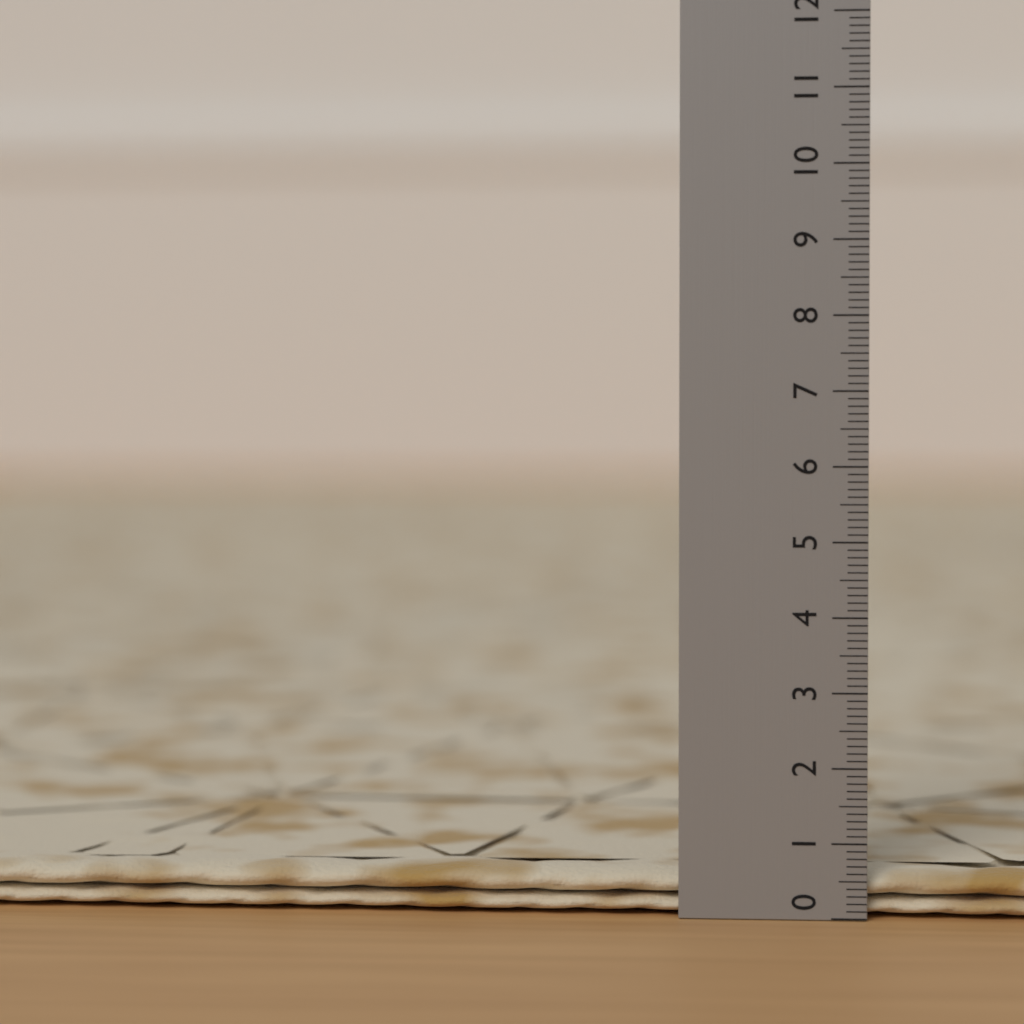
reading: 0.6 (no unit)
